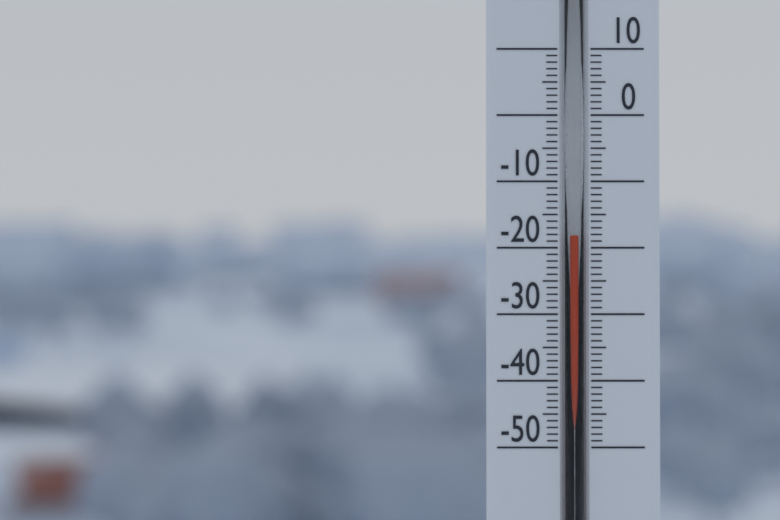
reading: -18 (no unit)
